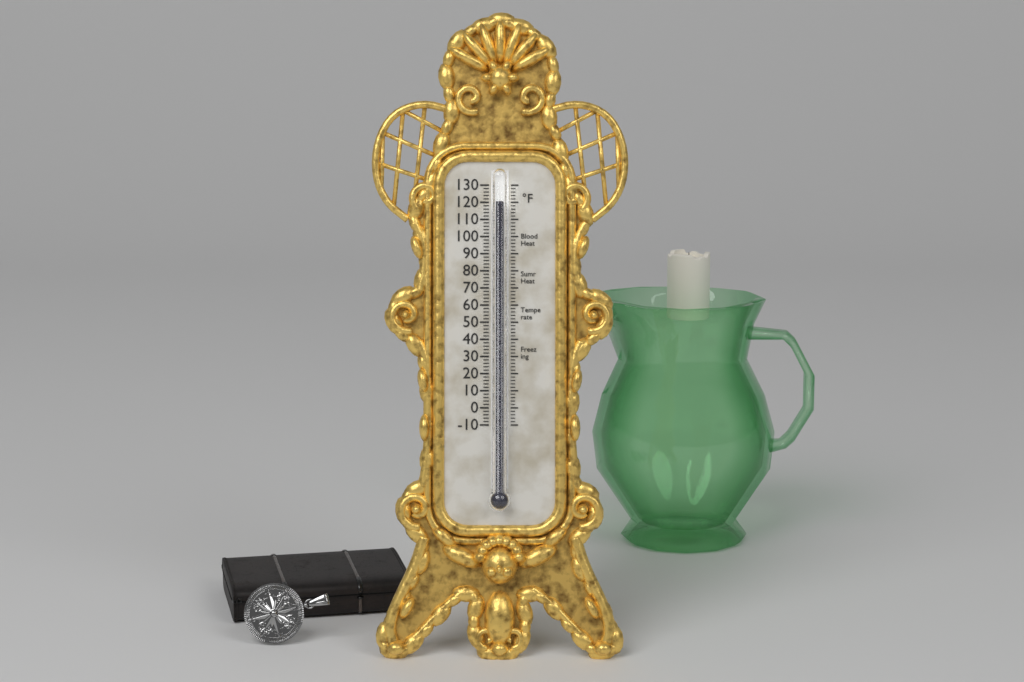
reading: 120 °F
